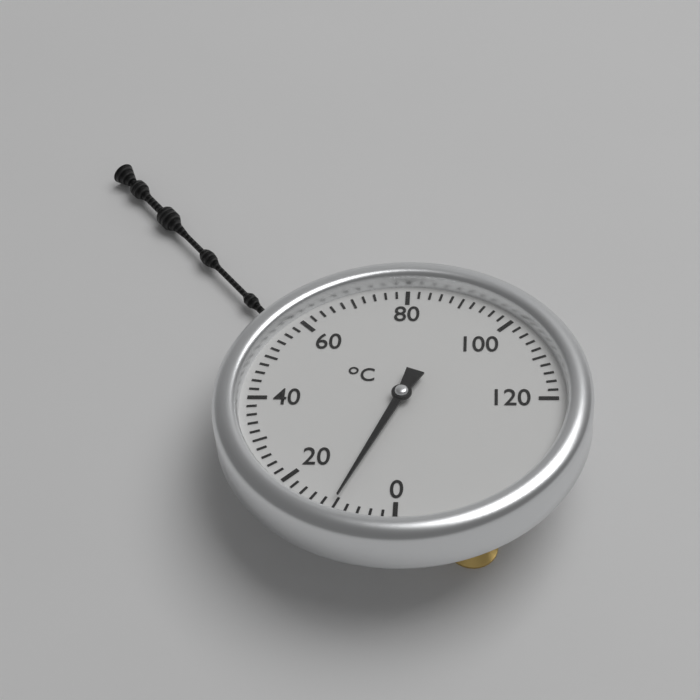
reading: 10 °C
